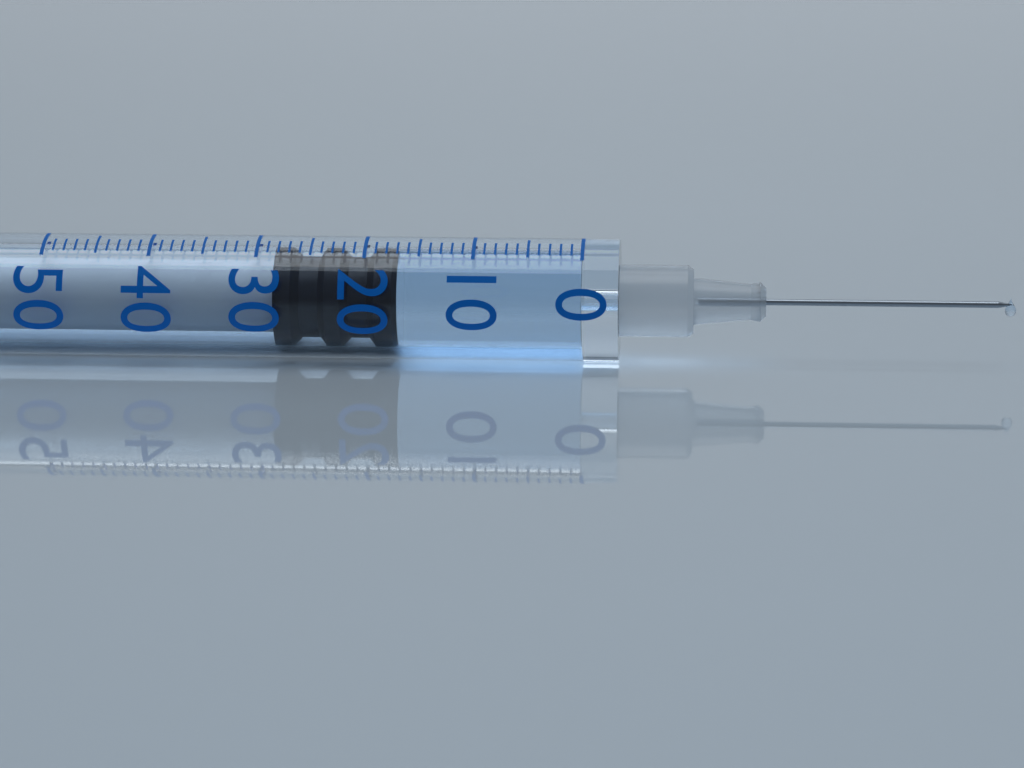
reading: 17 (no unit)
